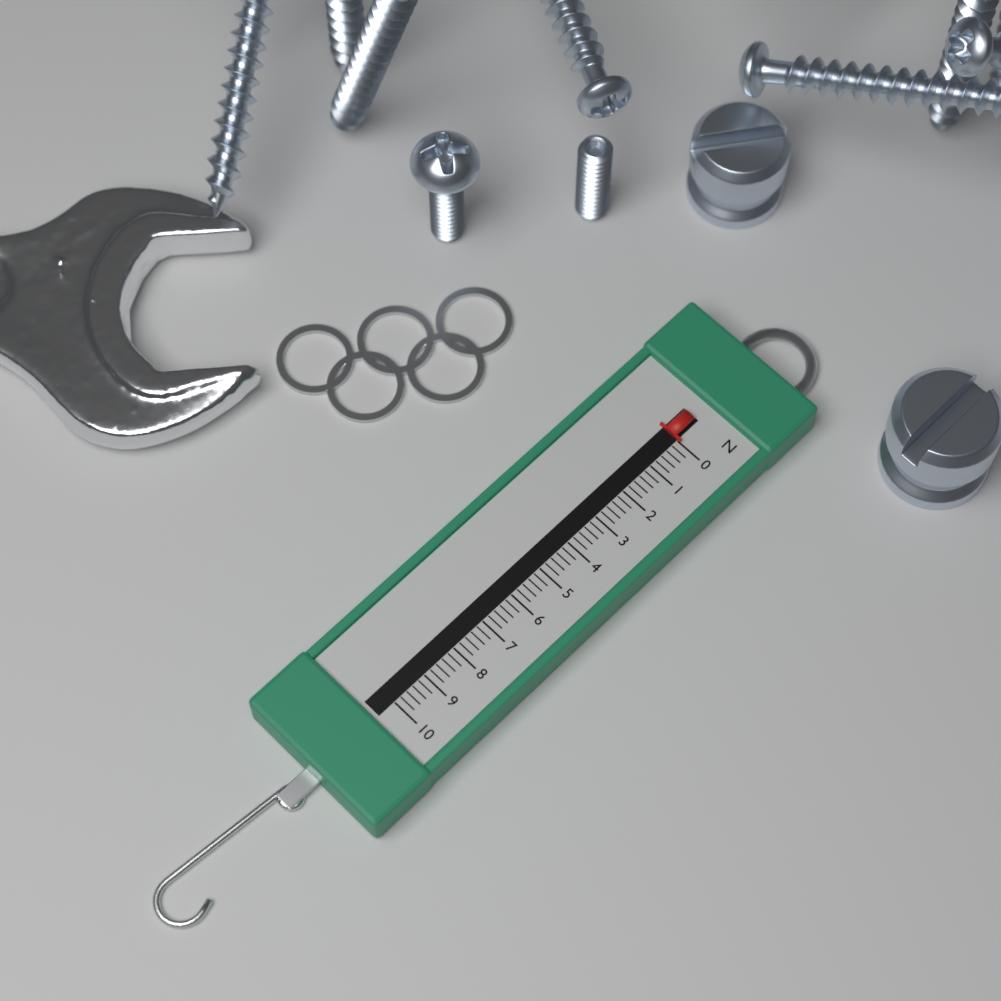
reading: 0.0 N
